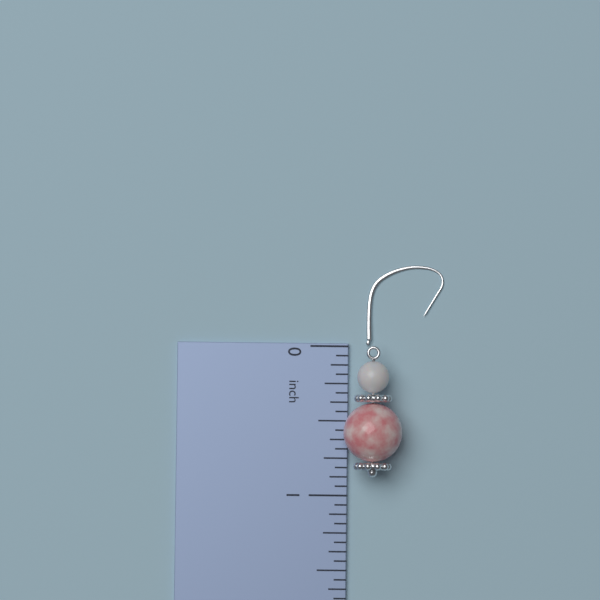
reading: 0.8750 inch
